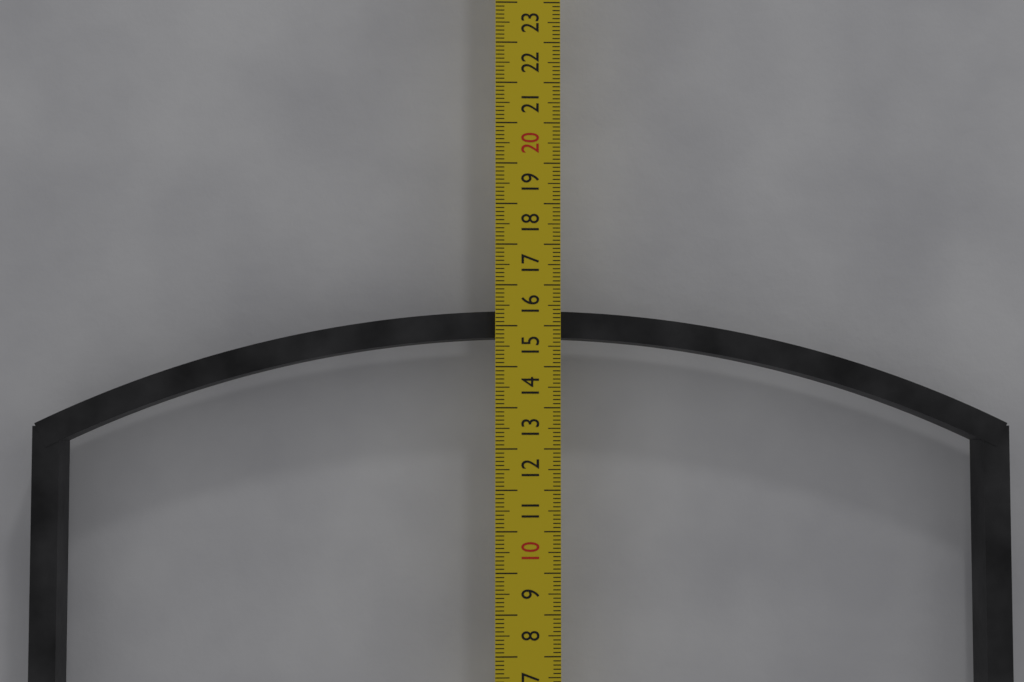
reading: 15.4 cm
